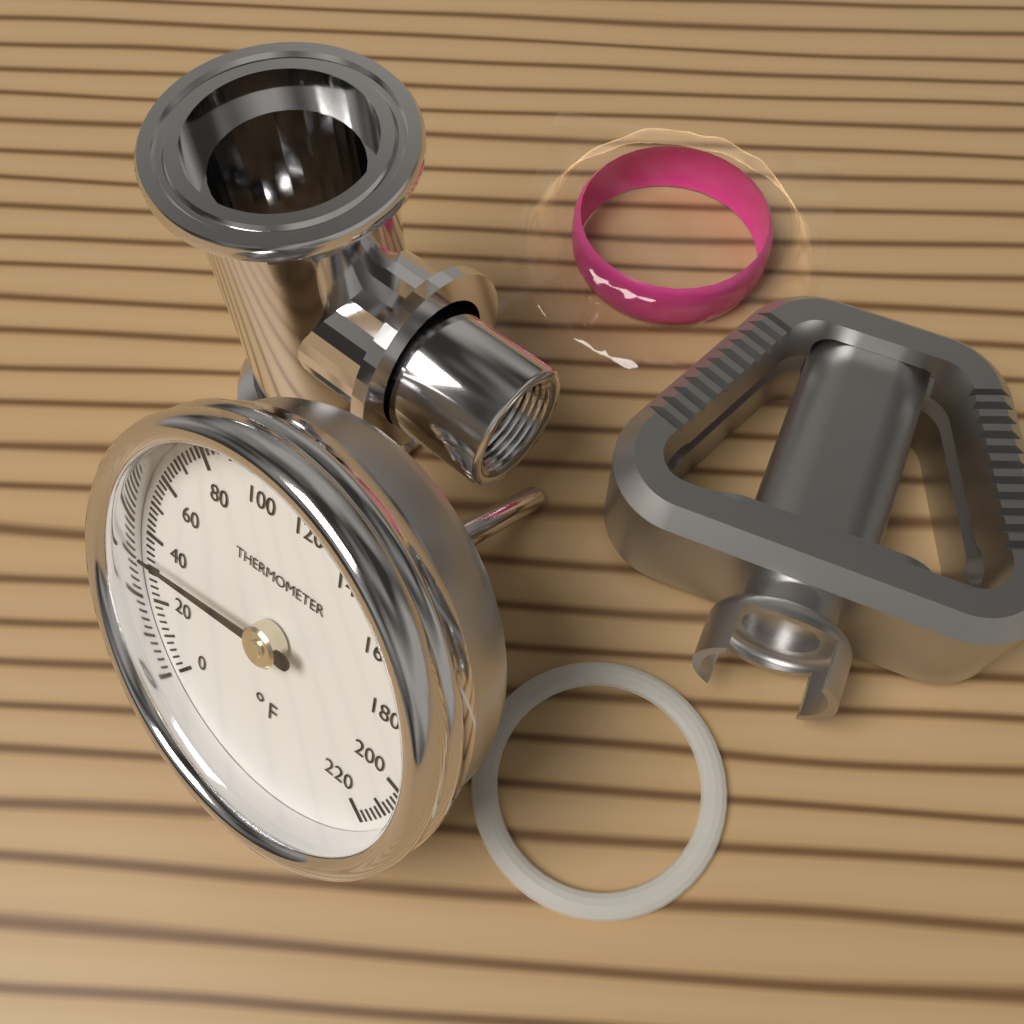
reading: 34 °F
